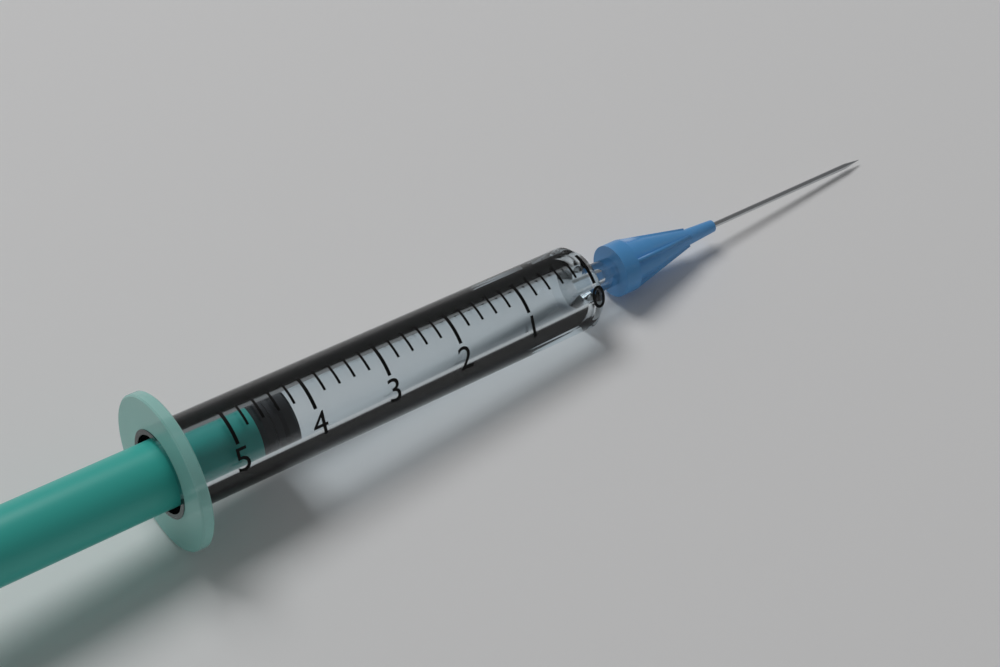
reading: 4.2 (no unit)
